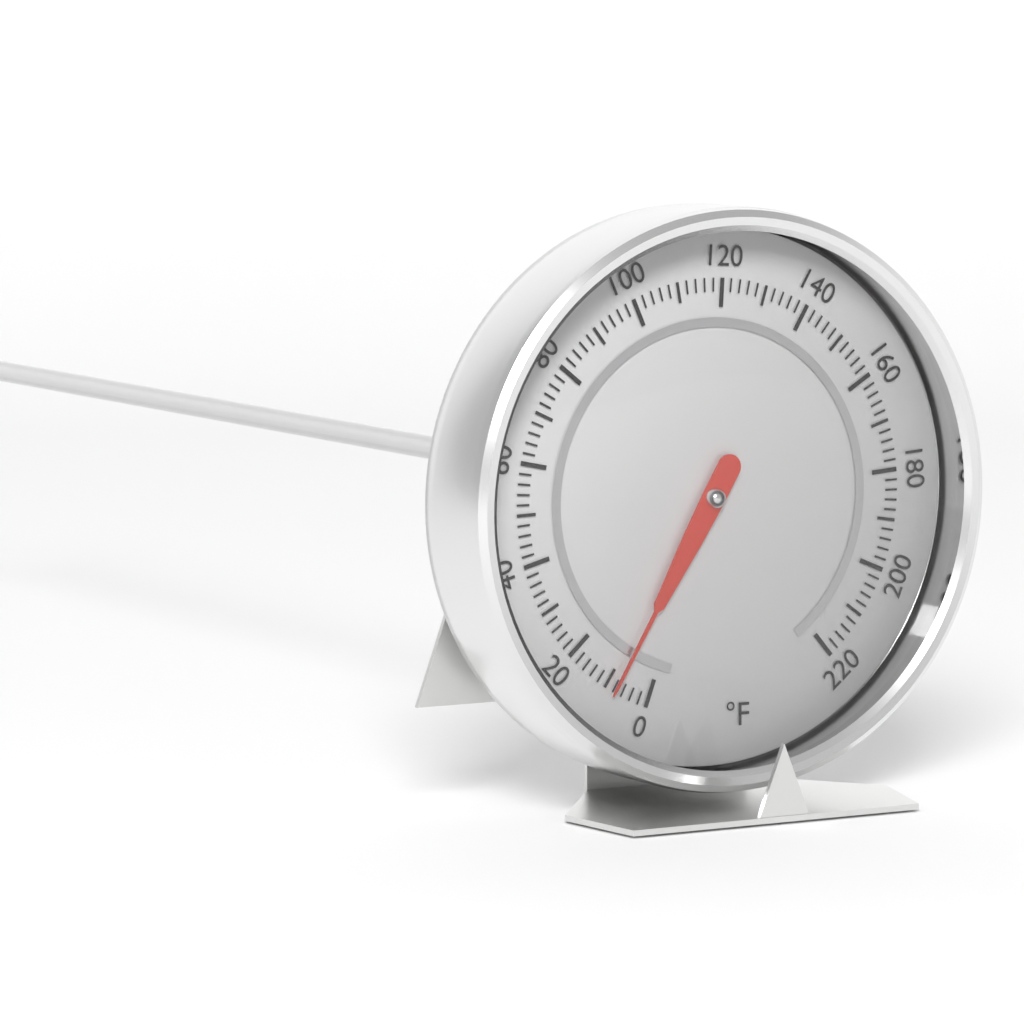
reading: 8 °F
